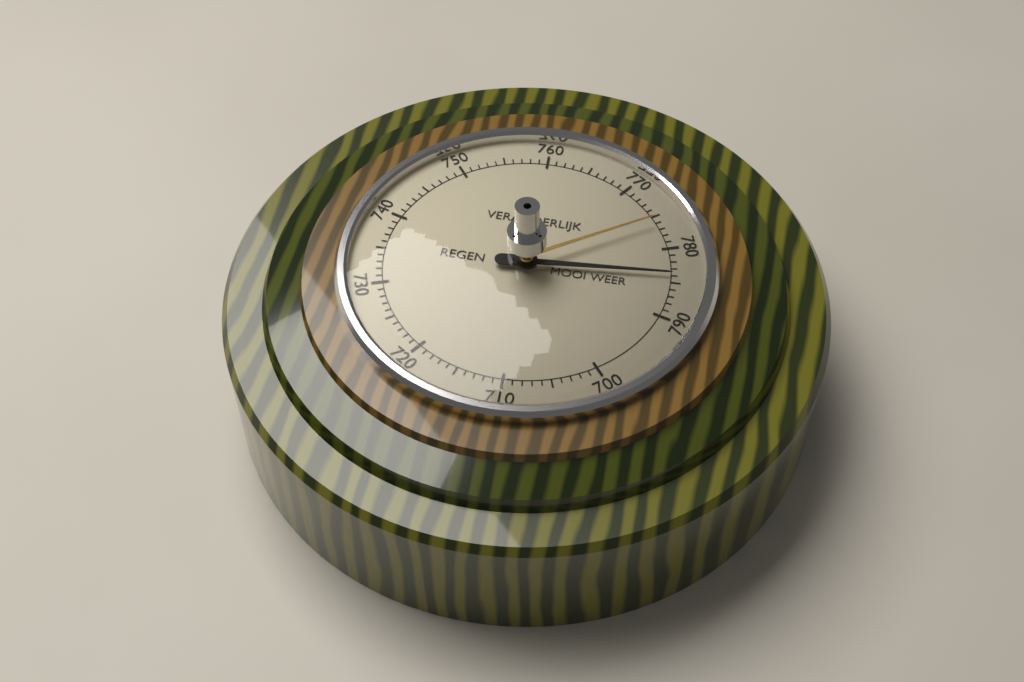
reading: 784 (no unit)
